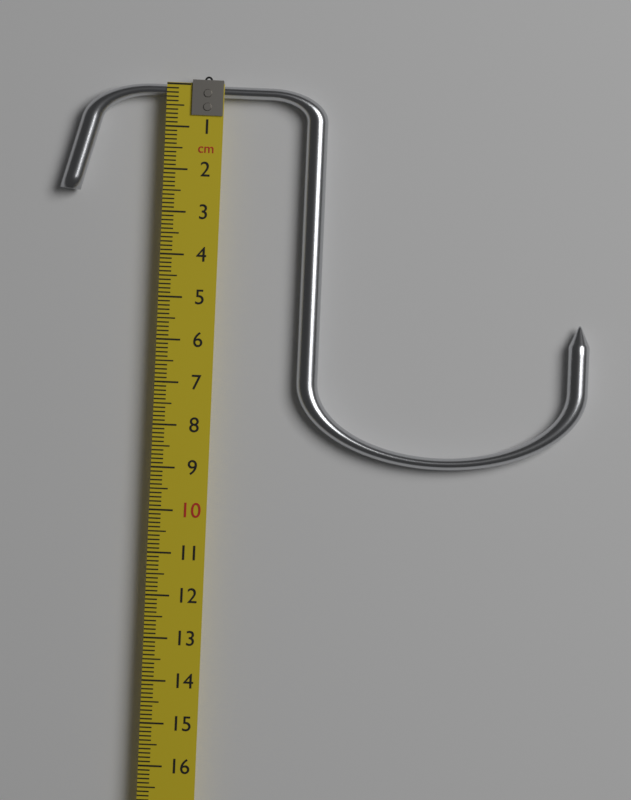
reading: 8.8 cm
